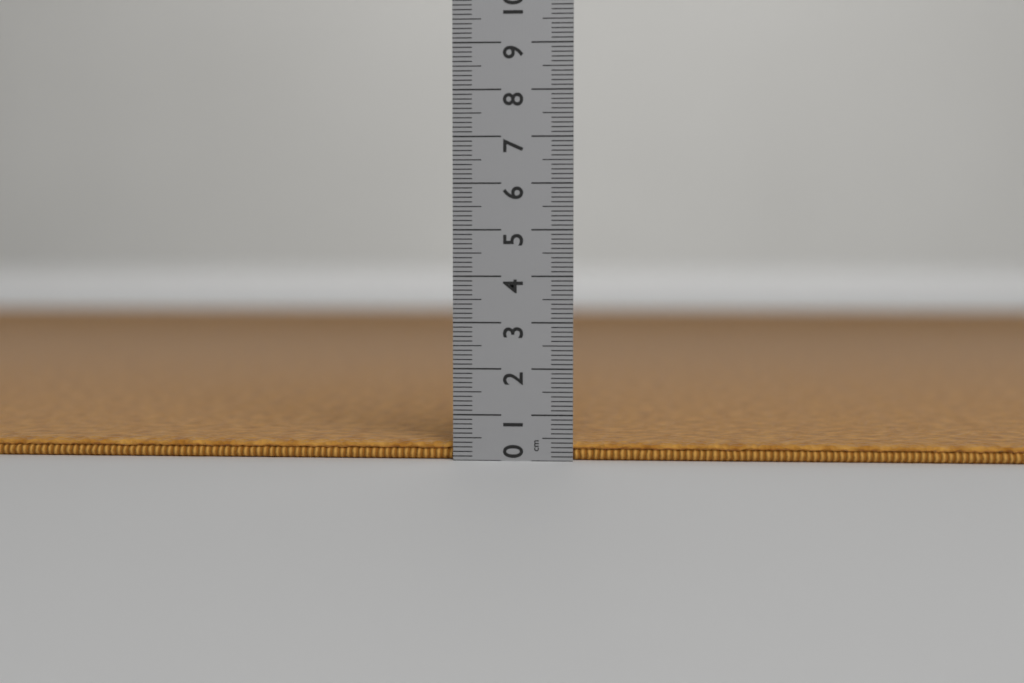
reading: 0.4 cm
